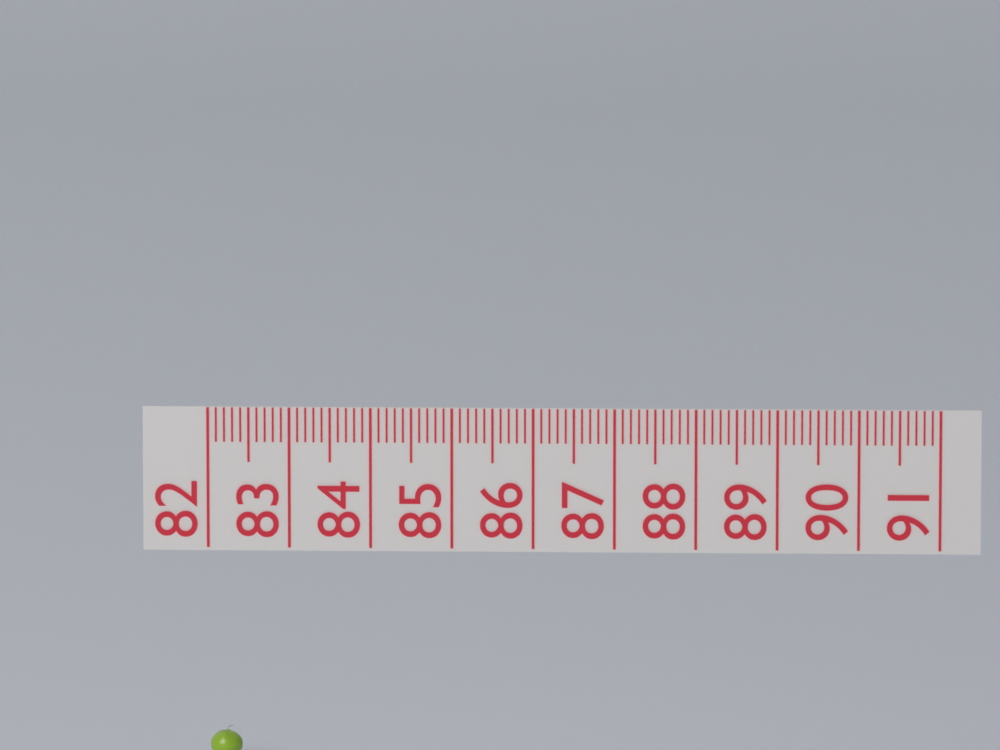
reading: 82.4 (no unit)
